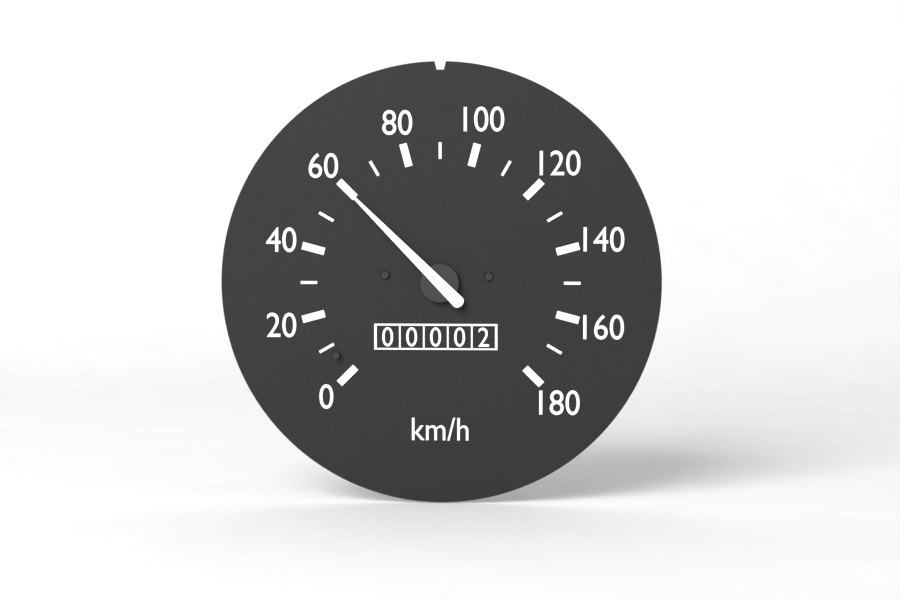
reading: 60 km/h
